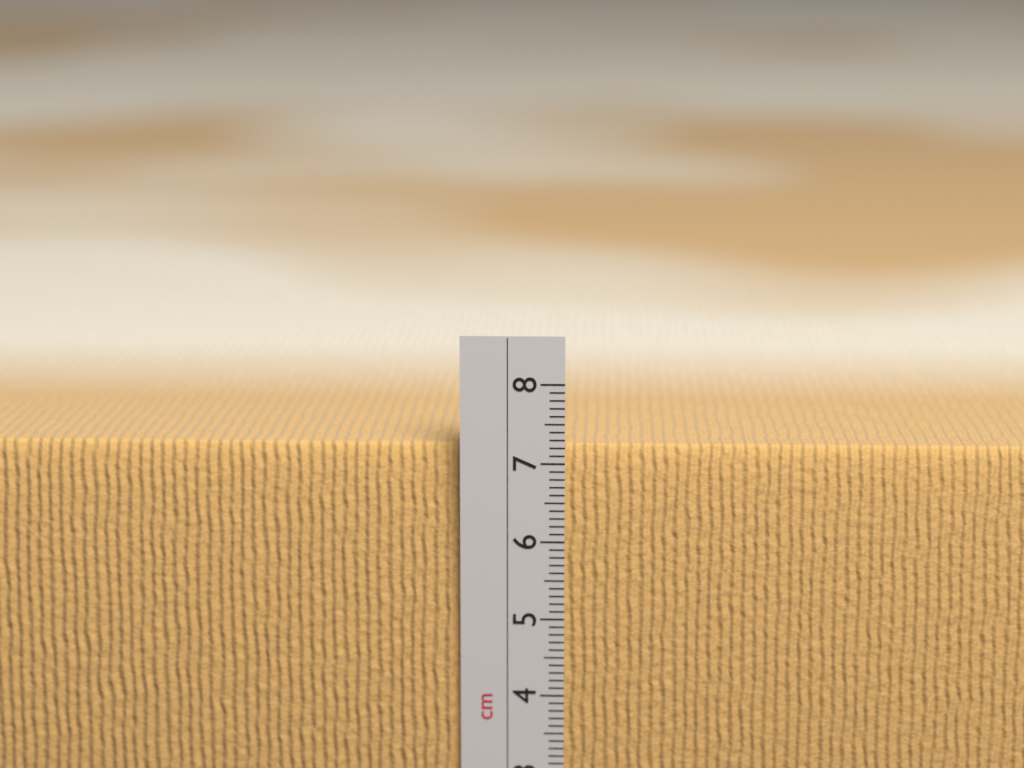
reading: 7.2 cm
